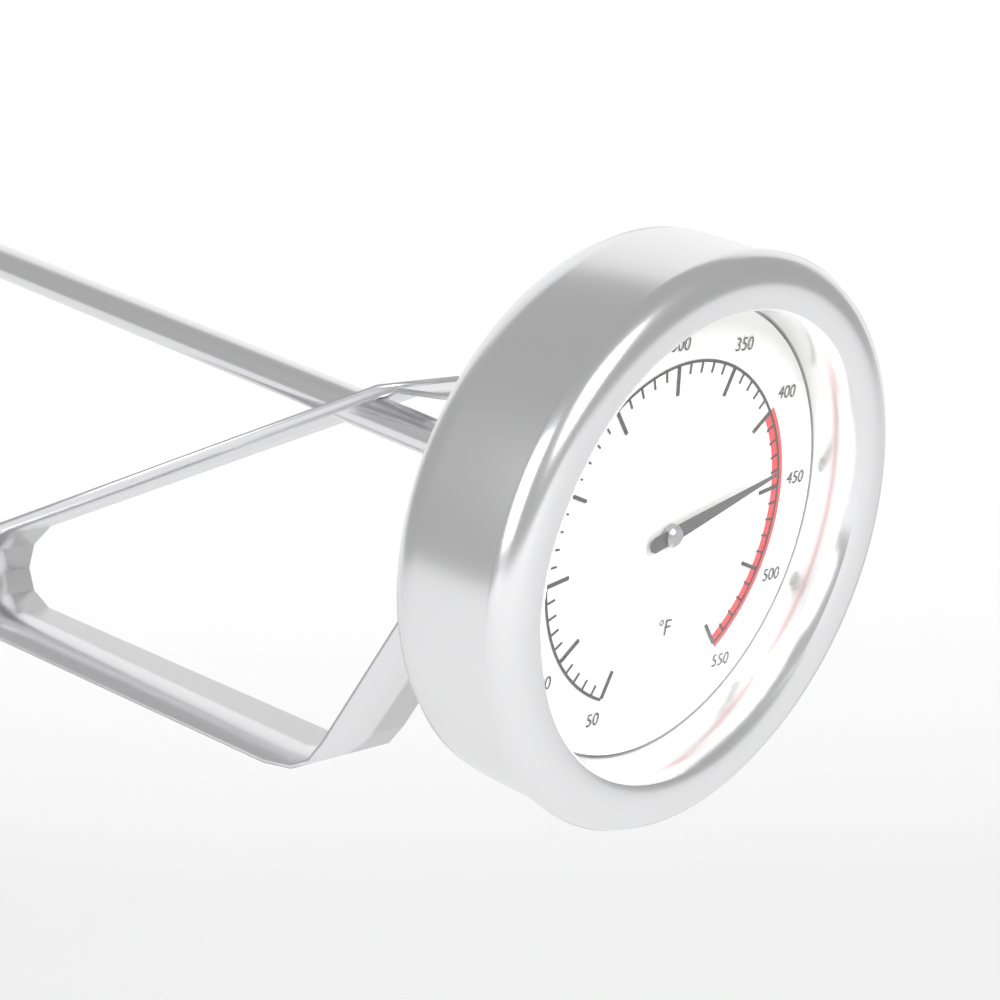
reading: 440 °F
